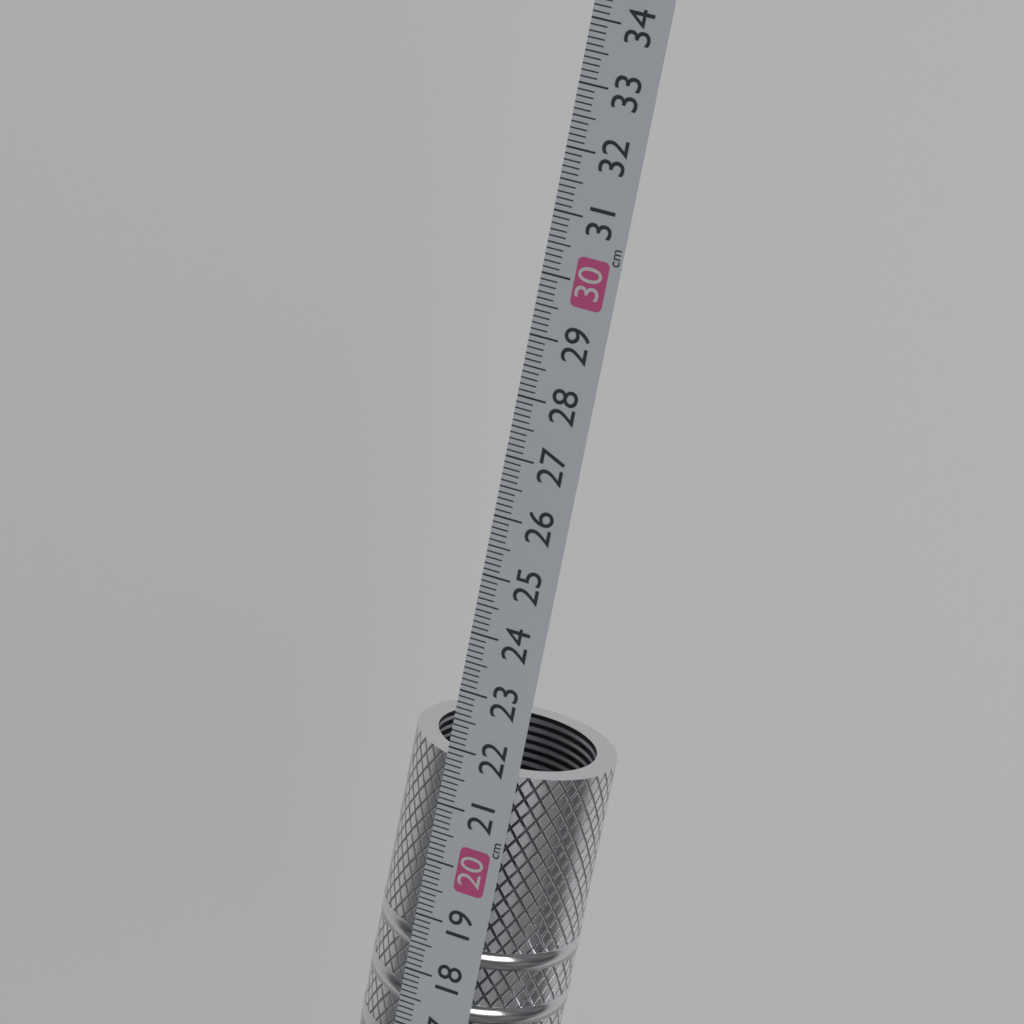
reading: 21.8 cm
